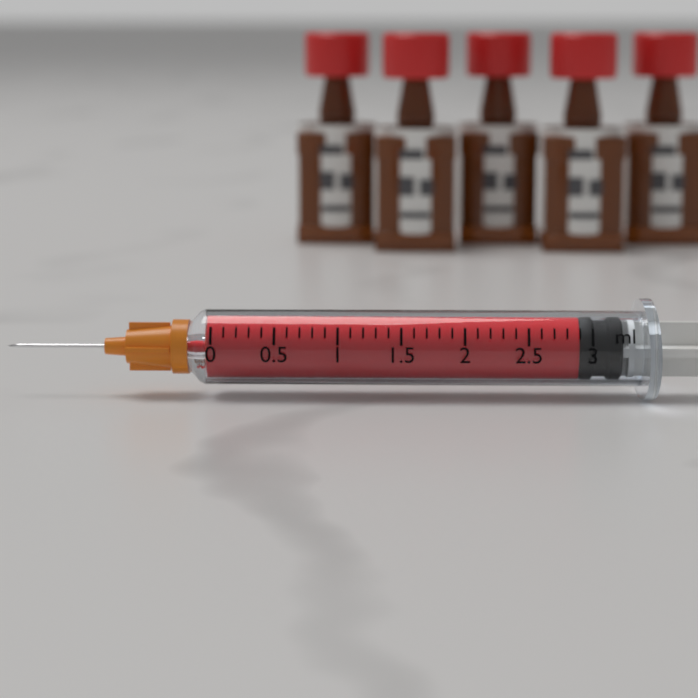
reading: 2.9 ml
